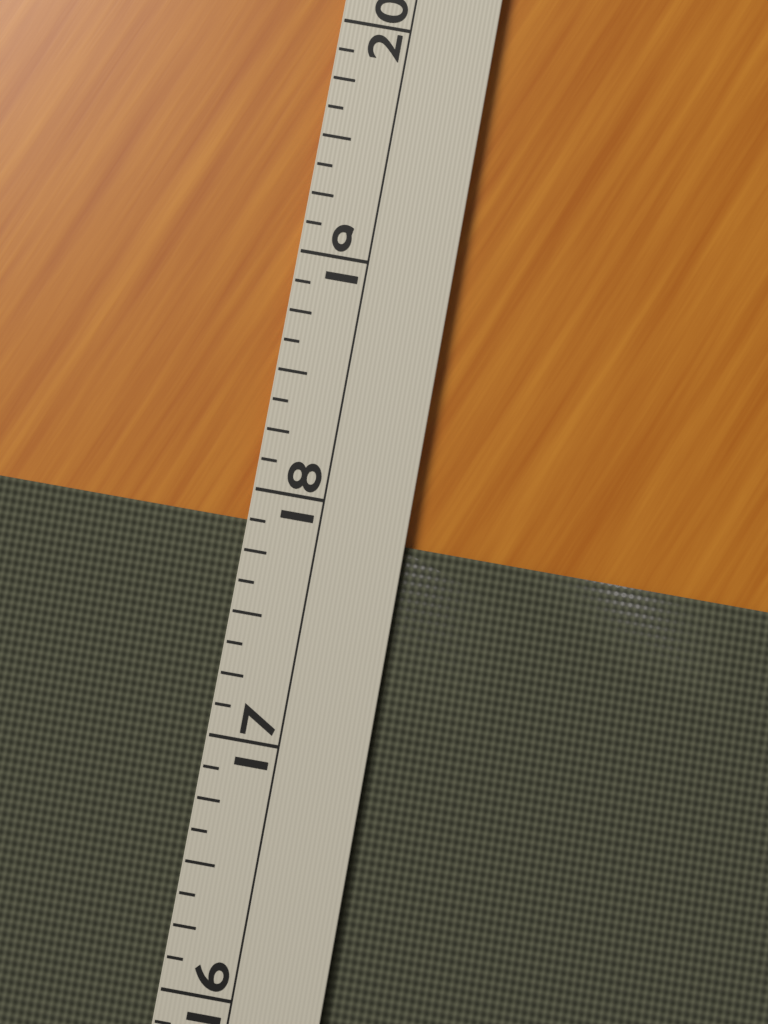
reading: 17.875 (no unit)
